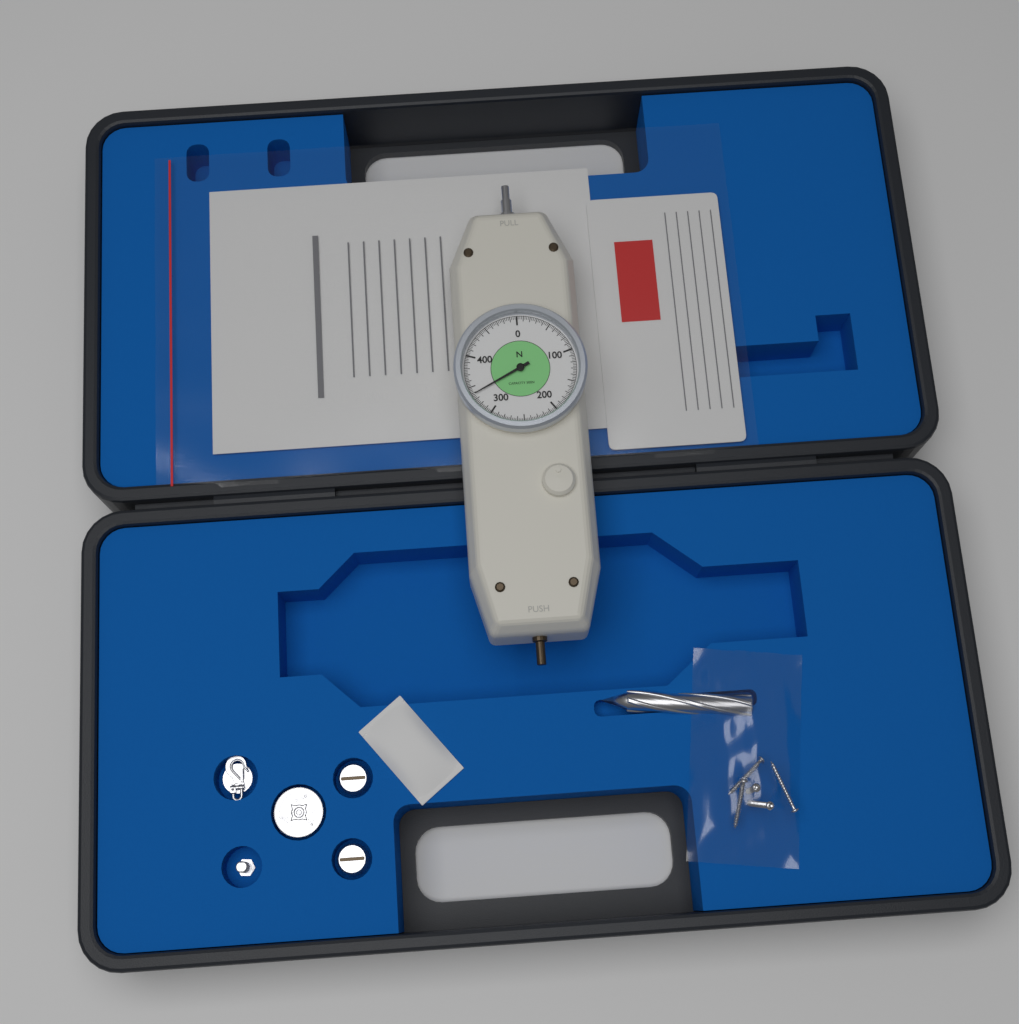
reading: 337.5 N
